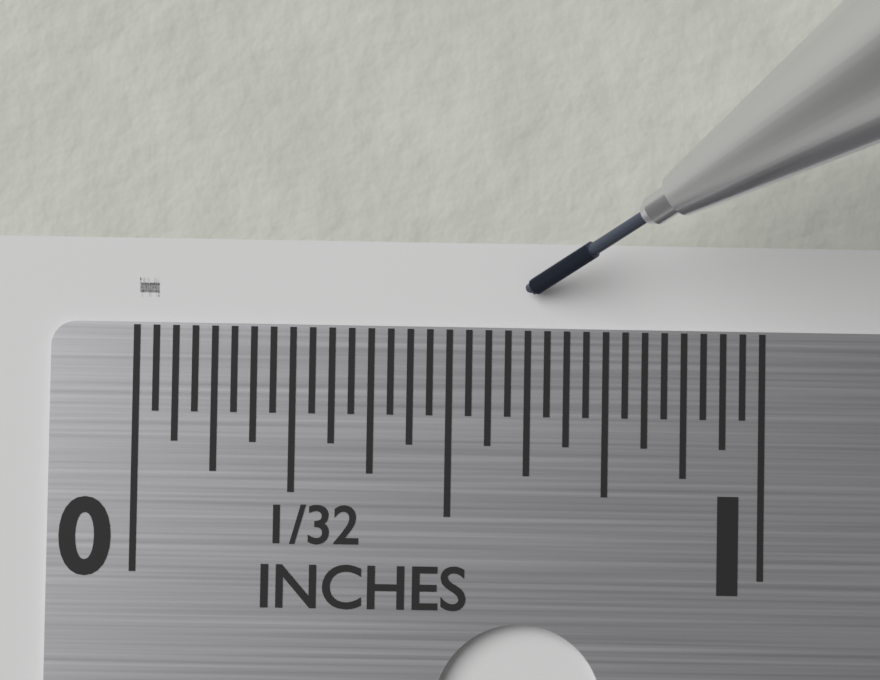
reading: 0.03125 in
